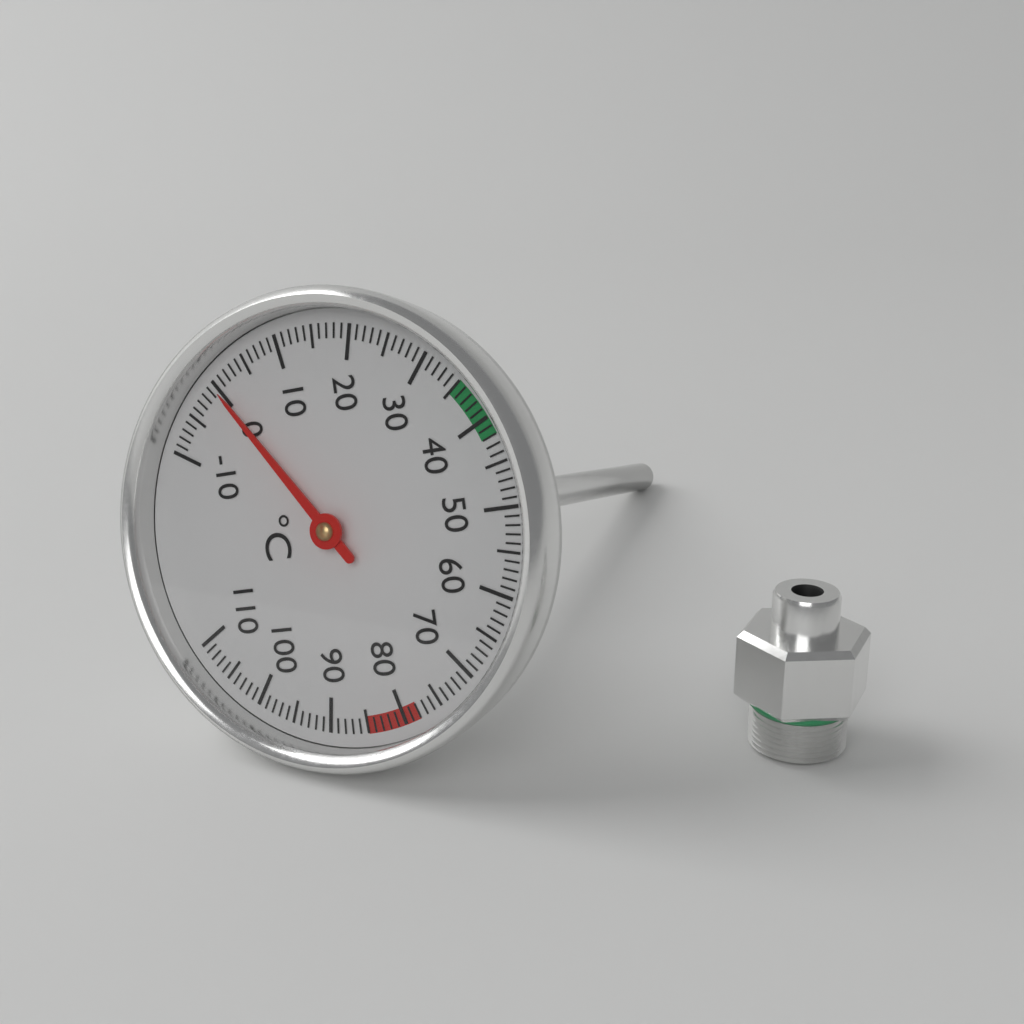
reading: 0 °C
